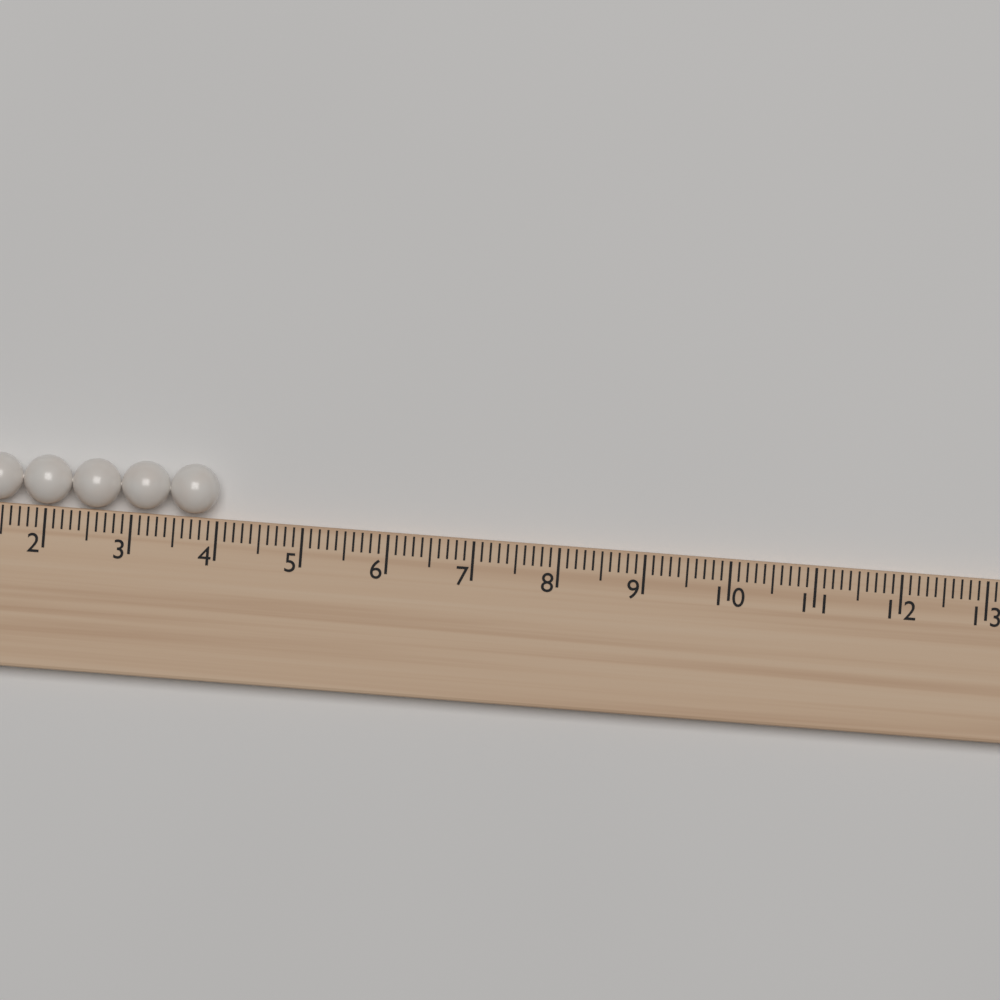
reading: 4.0 (no unit)
